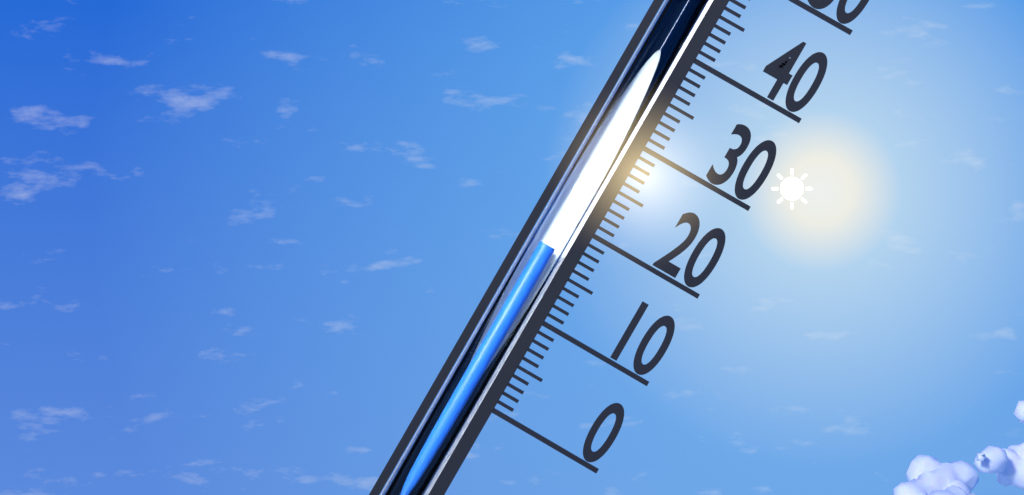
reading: 17 (no unit)
